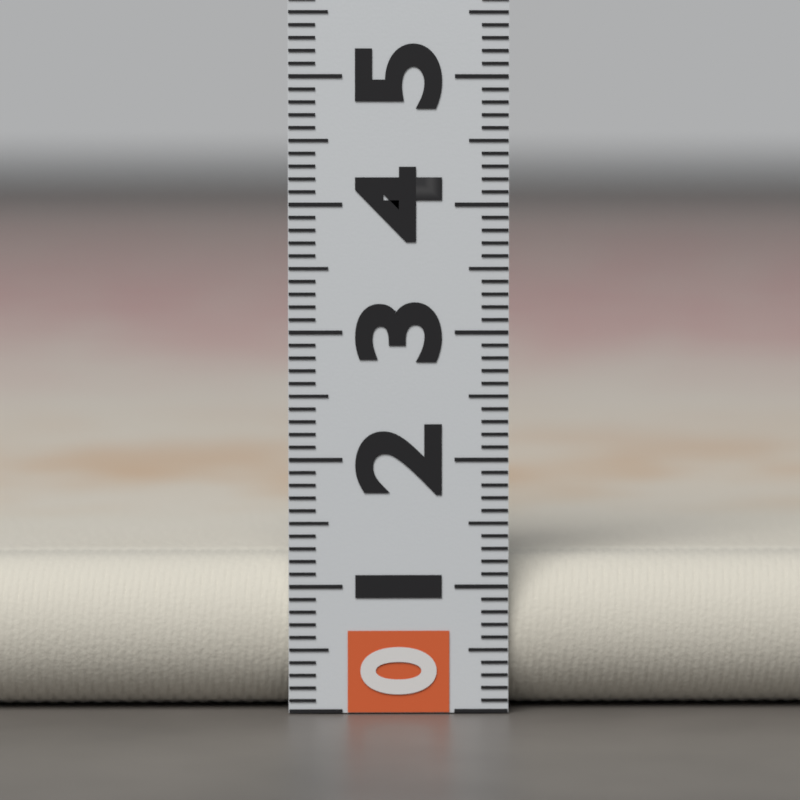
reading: 1.2 (no unit)
